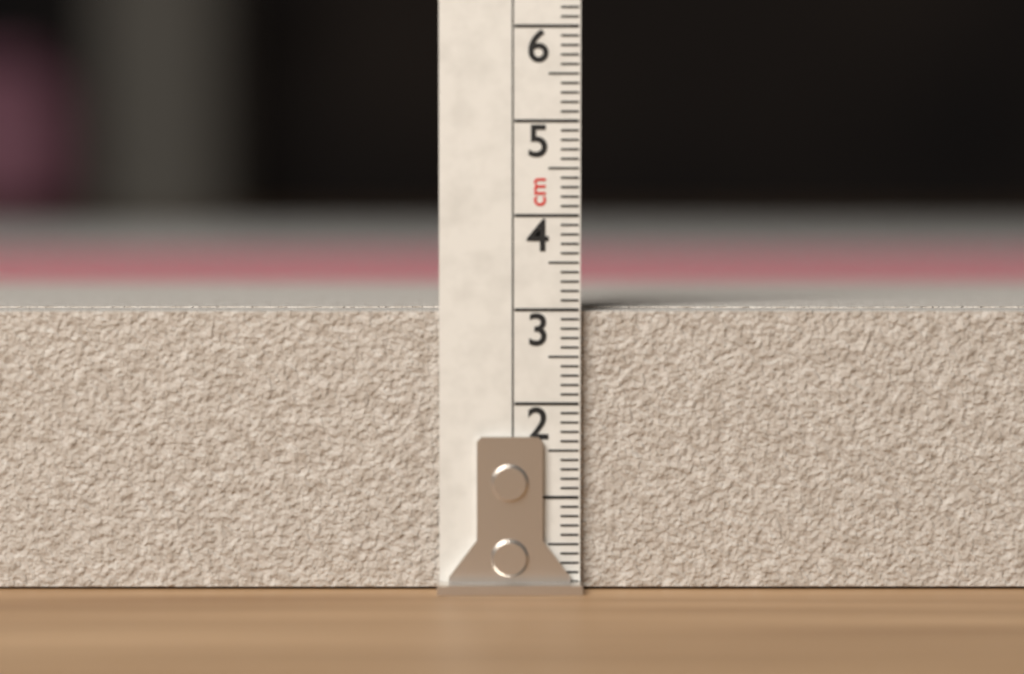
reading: 3.0 cm
